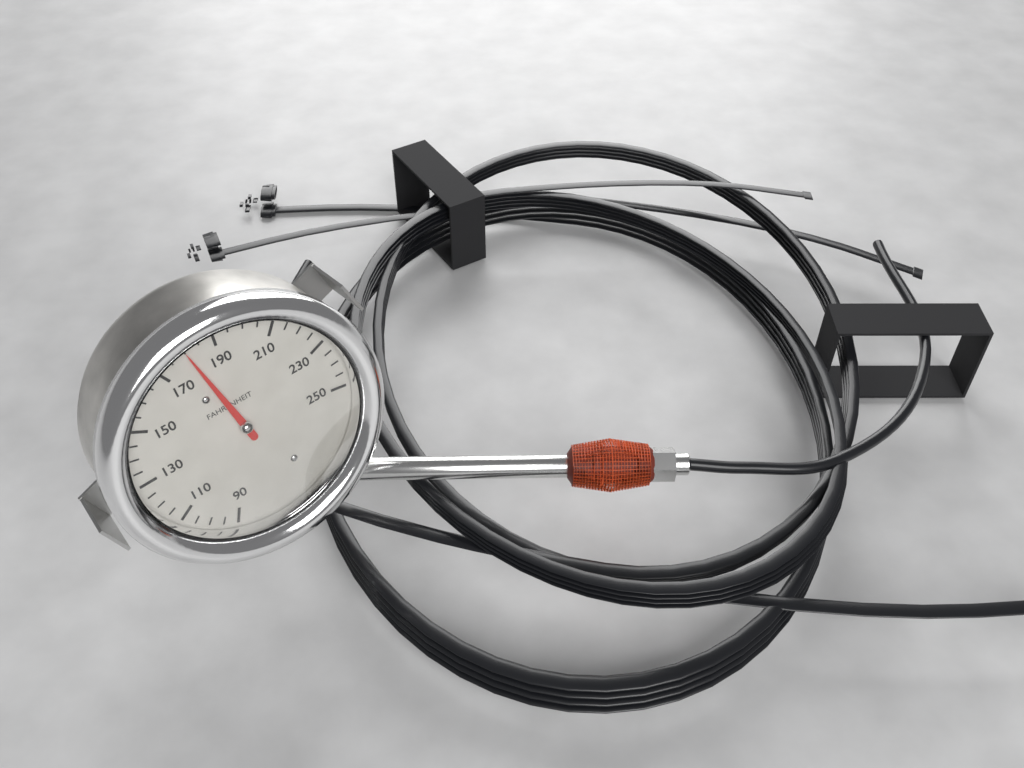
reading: 180 °F
